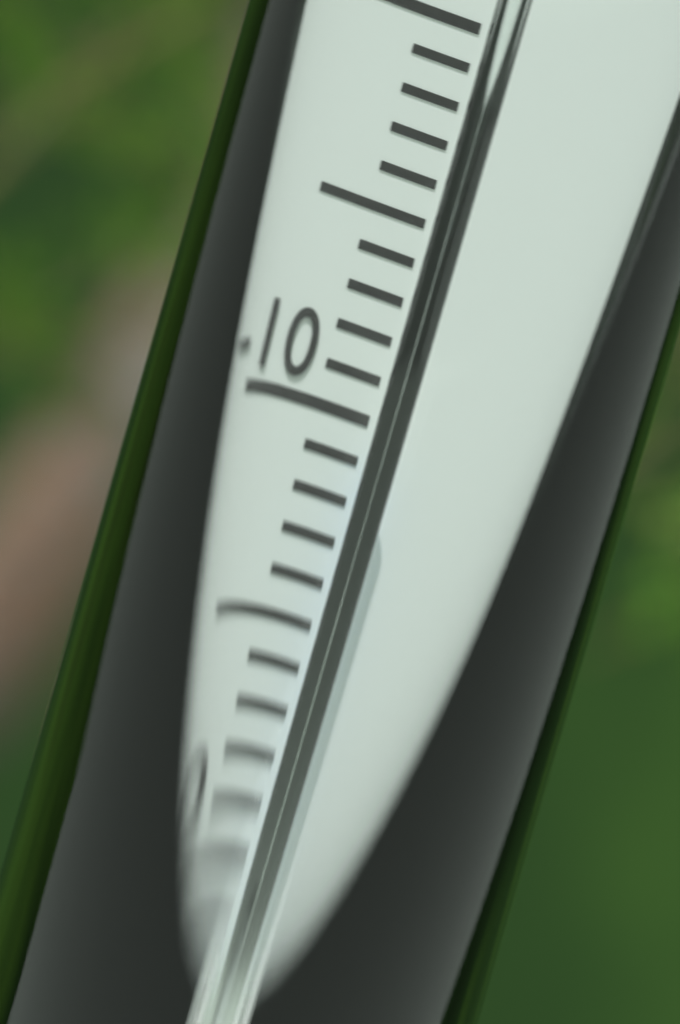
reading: -11 °C
